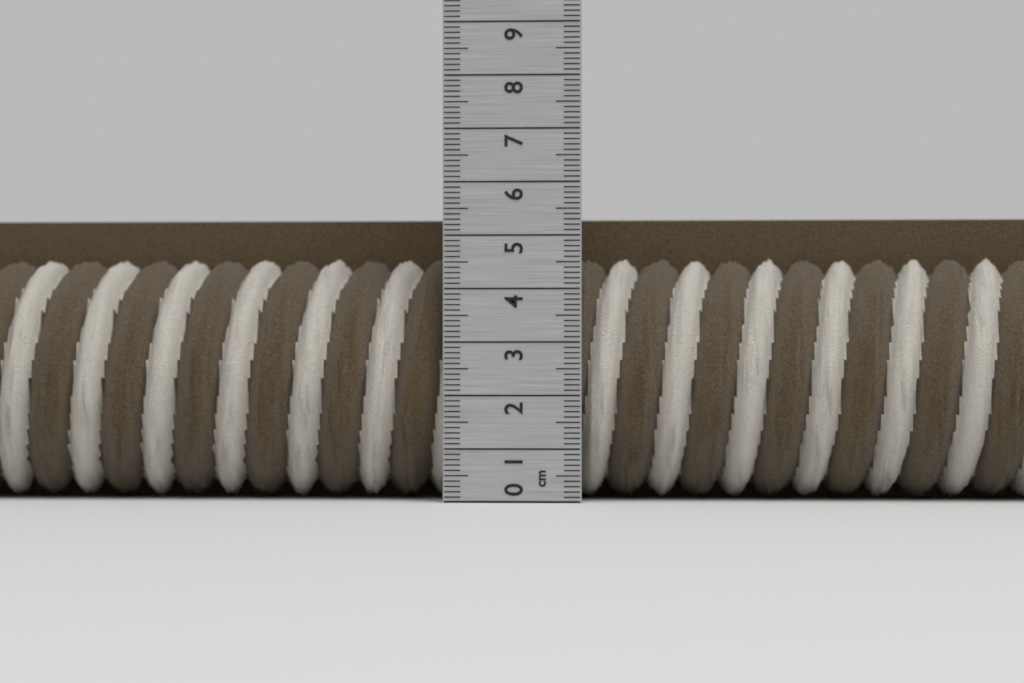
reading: 5.4 cm
